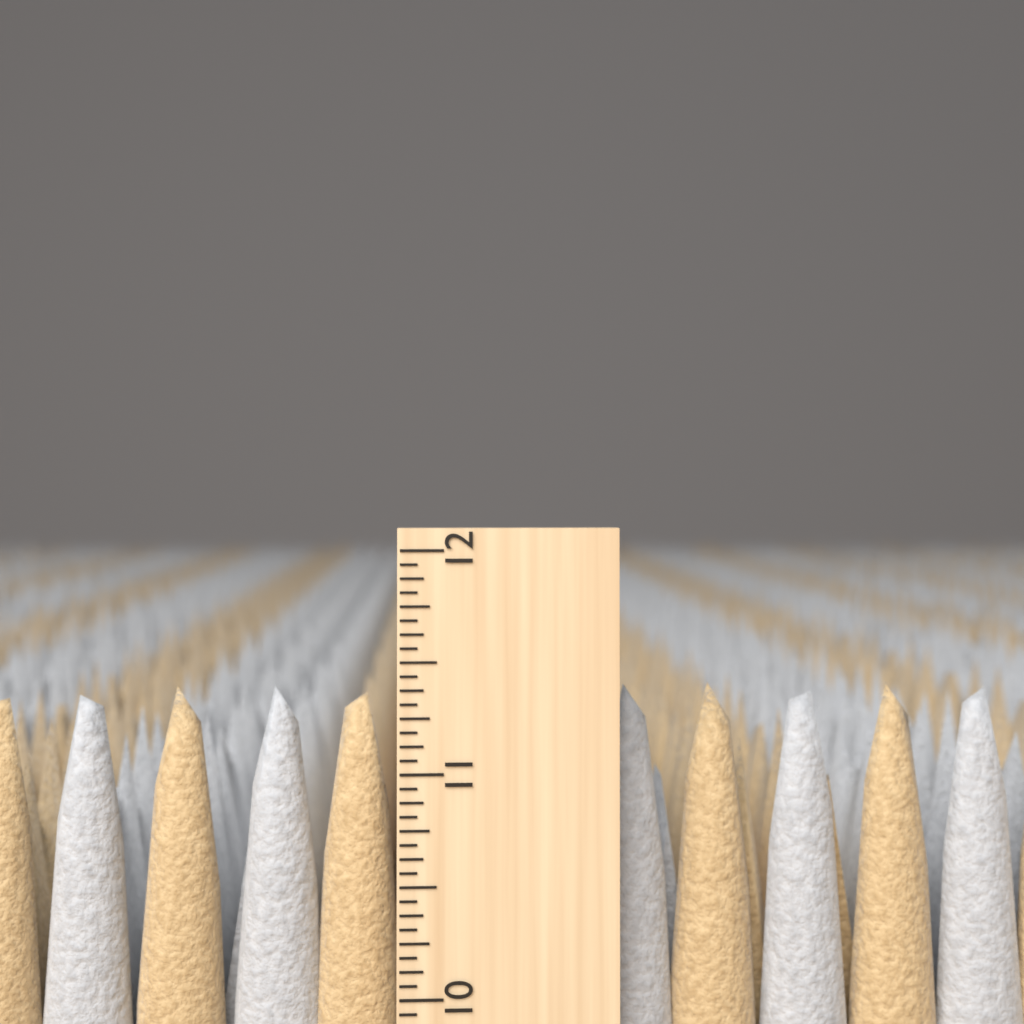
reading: 11.3750 inch
